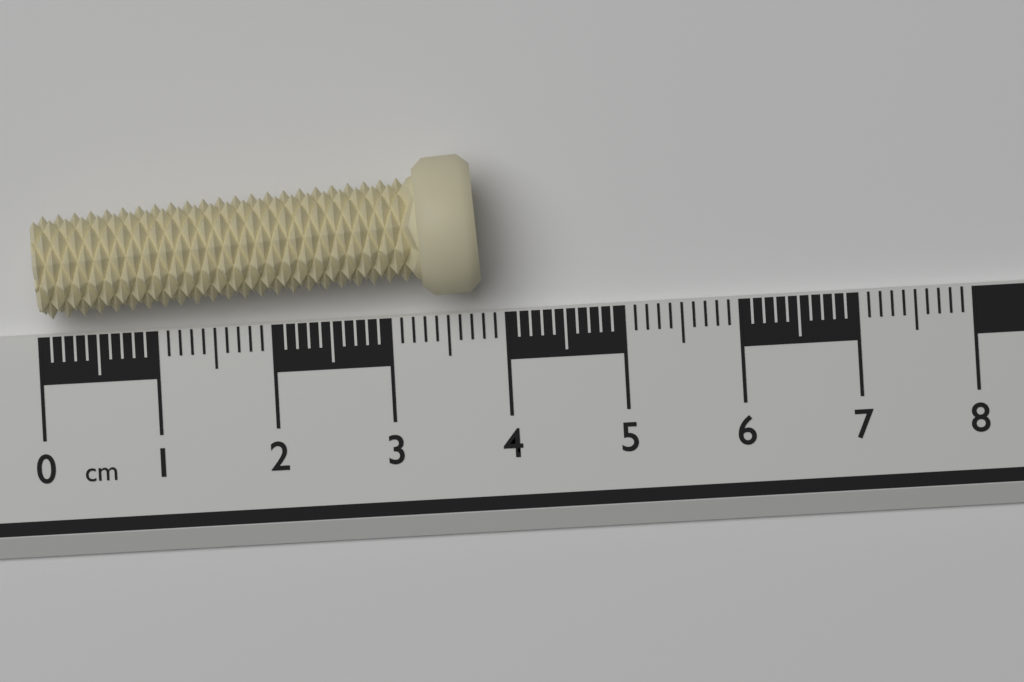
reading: 3.8 cm
